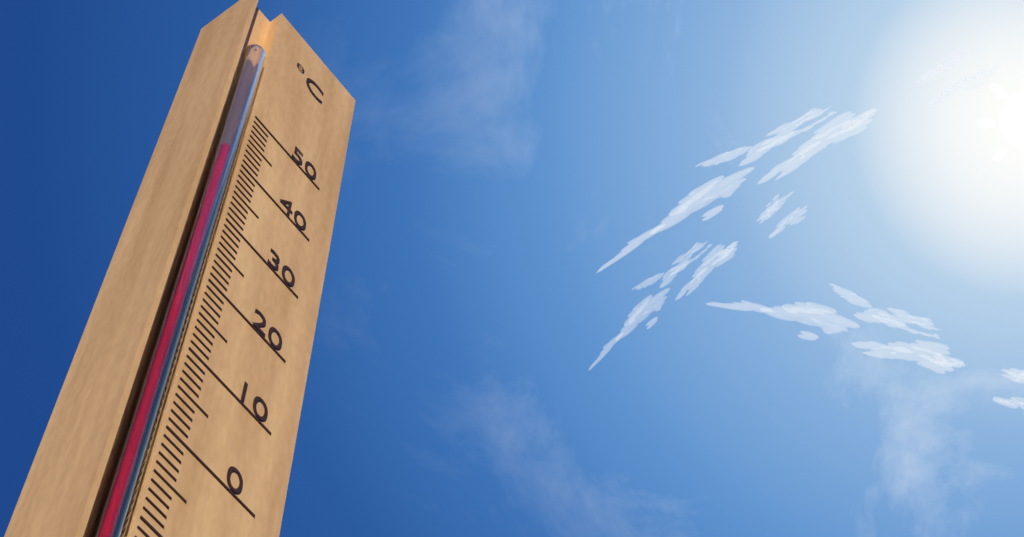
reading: 40 °C
